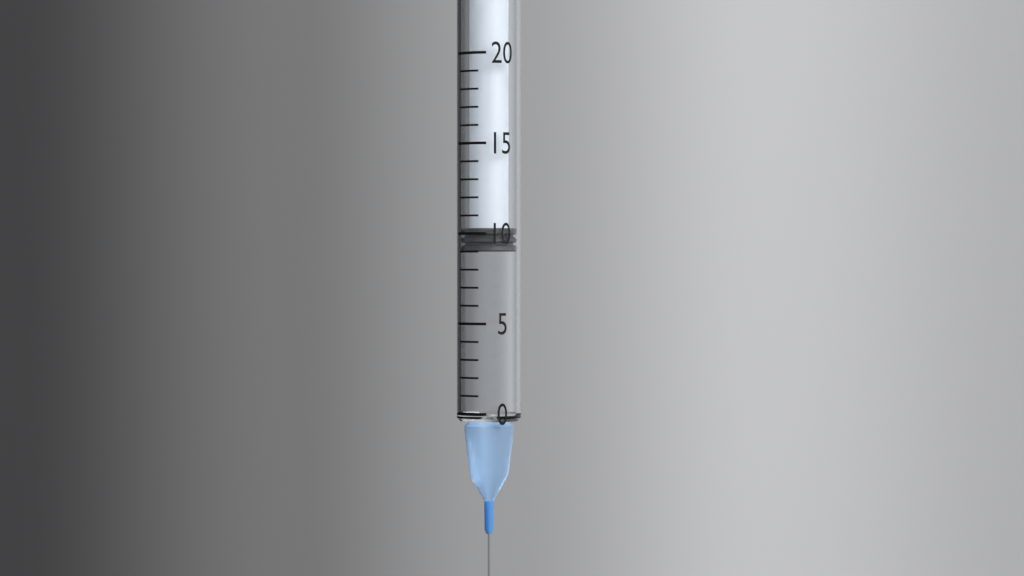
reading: 9 (no unit)
